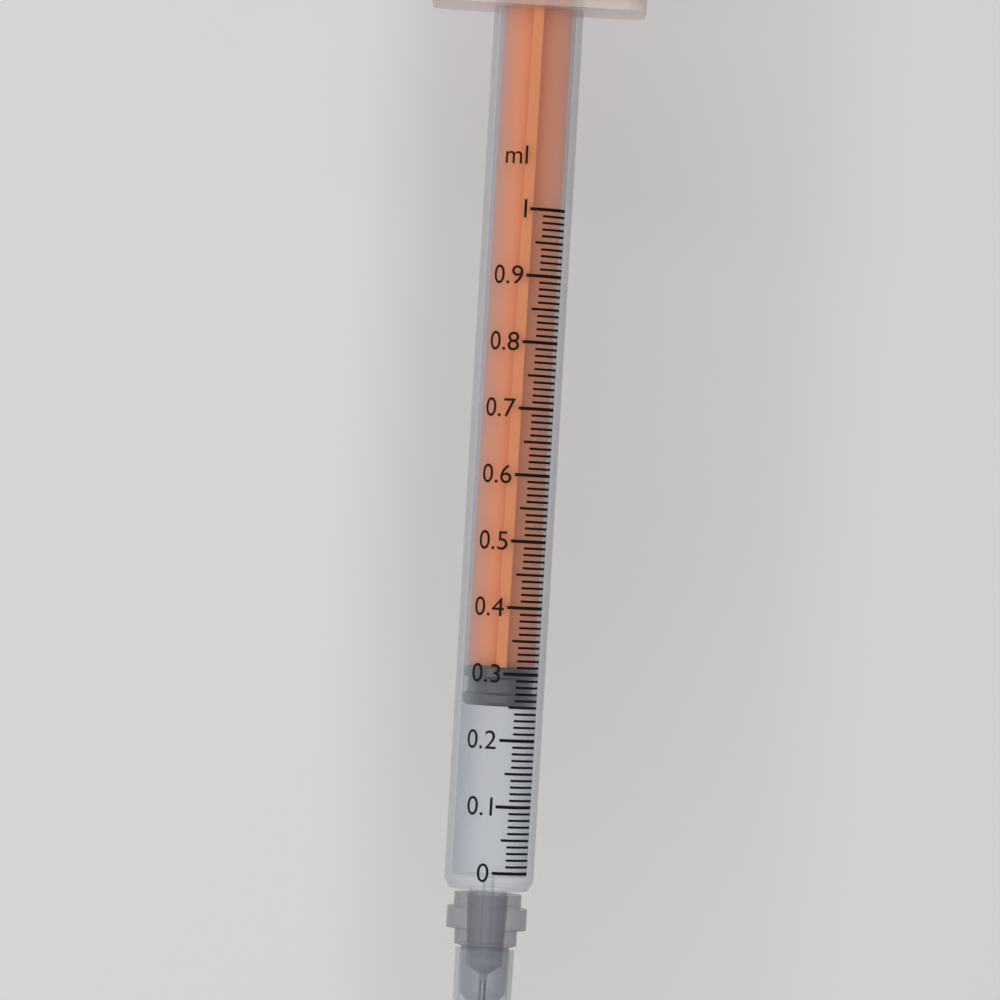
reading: 0.25 ml
